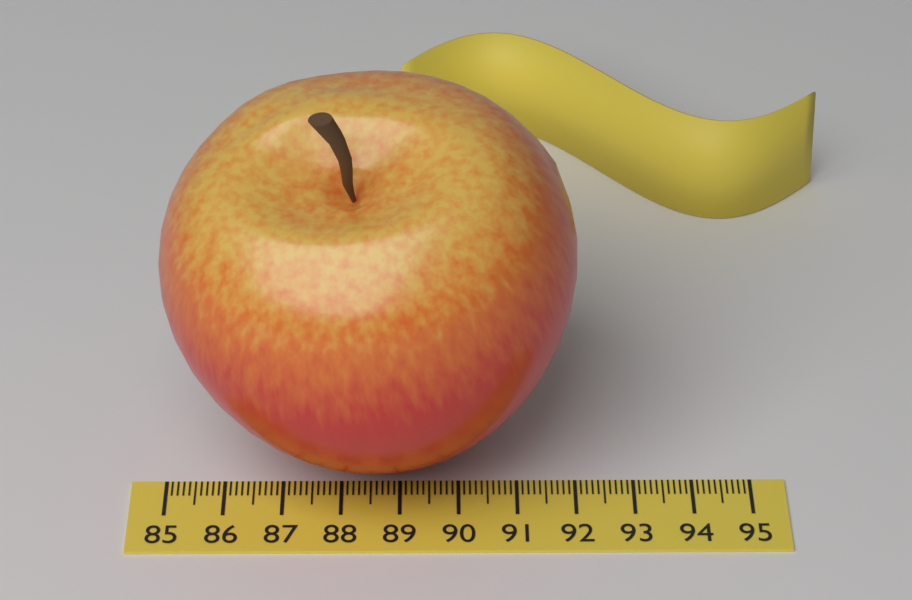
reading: 92.0 (no unit)
